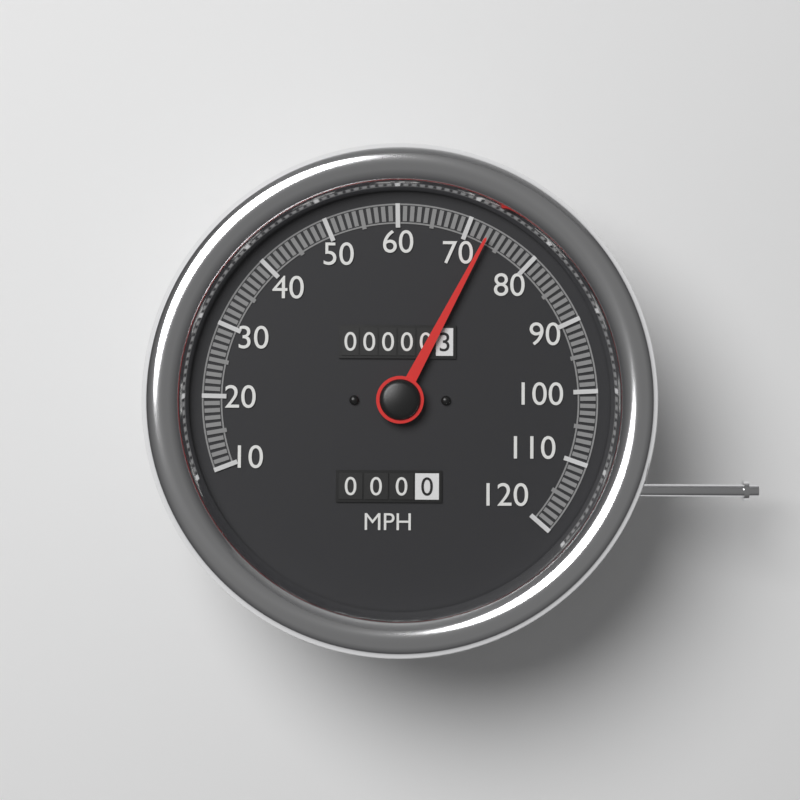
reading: 73 MPH
